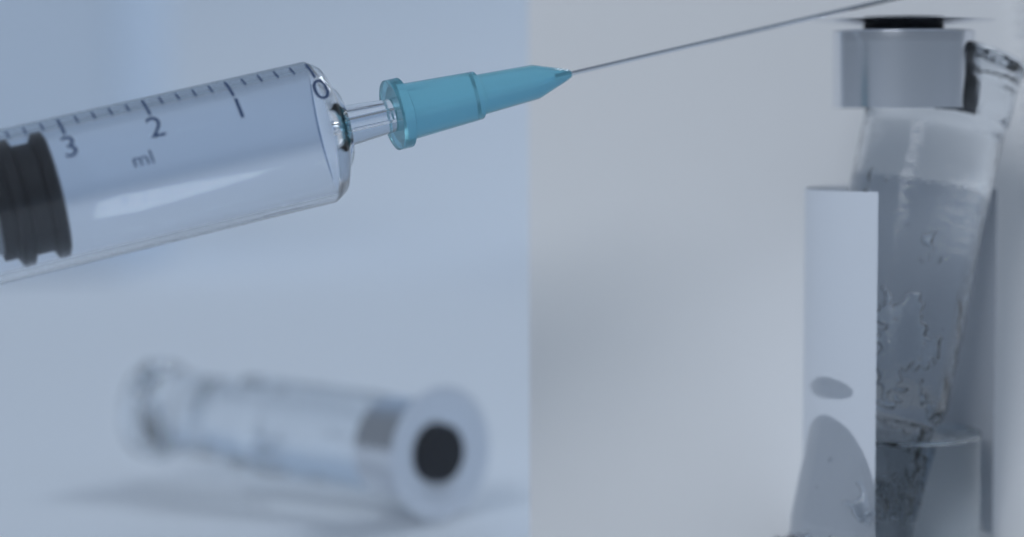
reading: 3.2 ml
